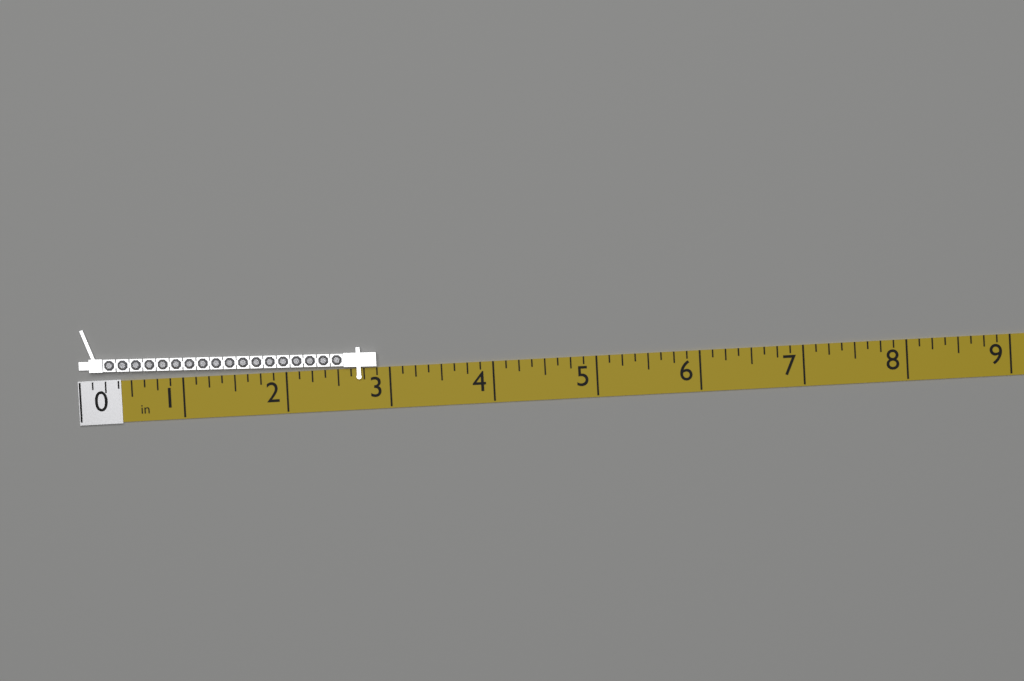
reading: 2.875 in
